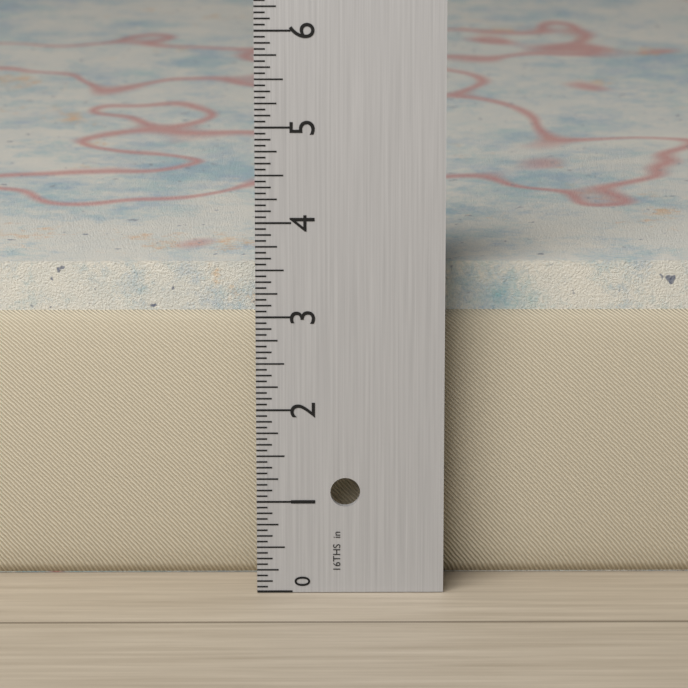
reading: 3.4375 in
